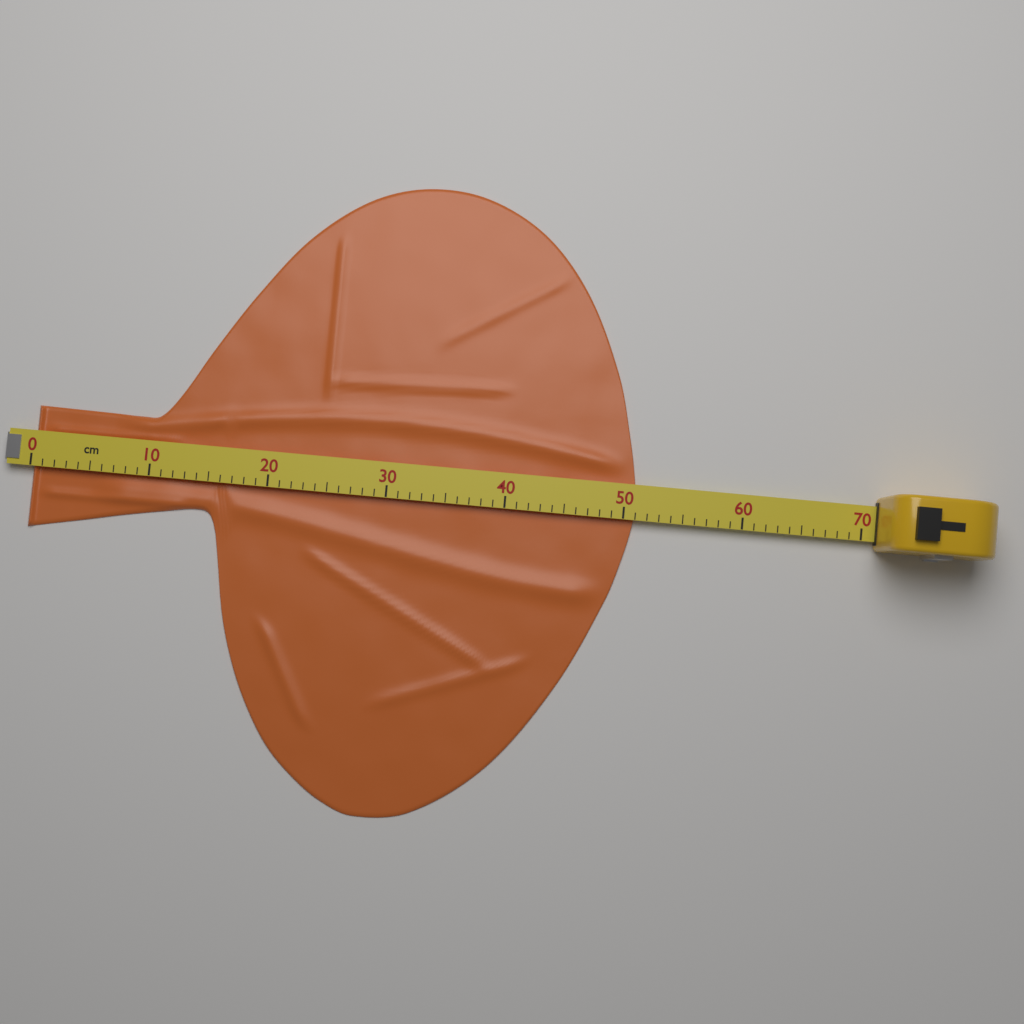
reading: 51 cm
